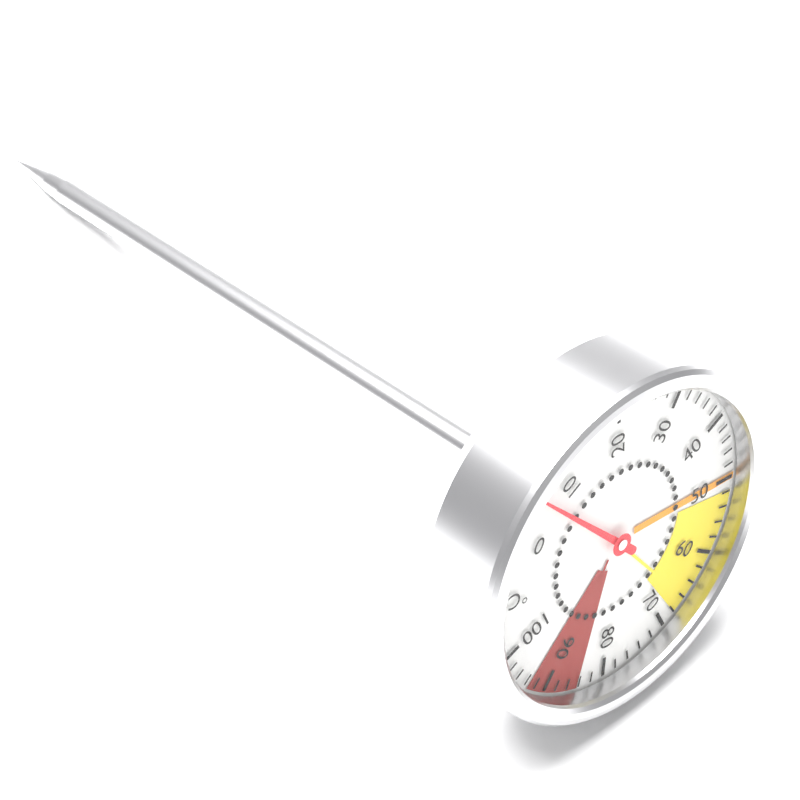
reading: 6 °C
